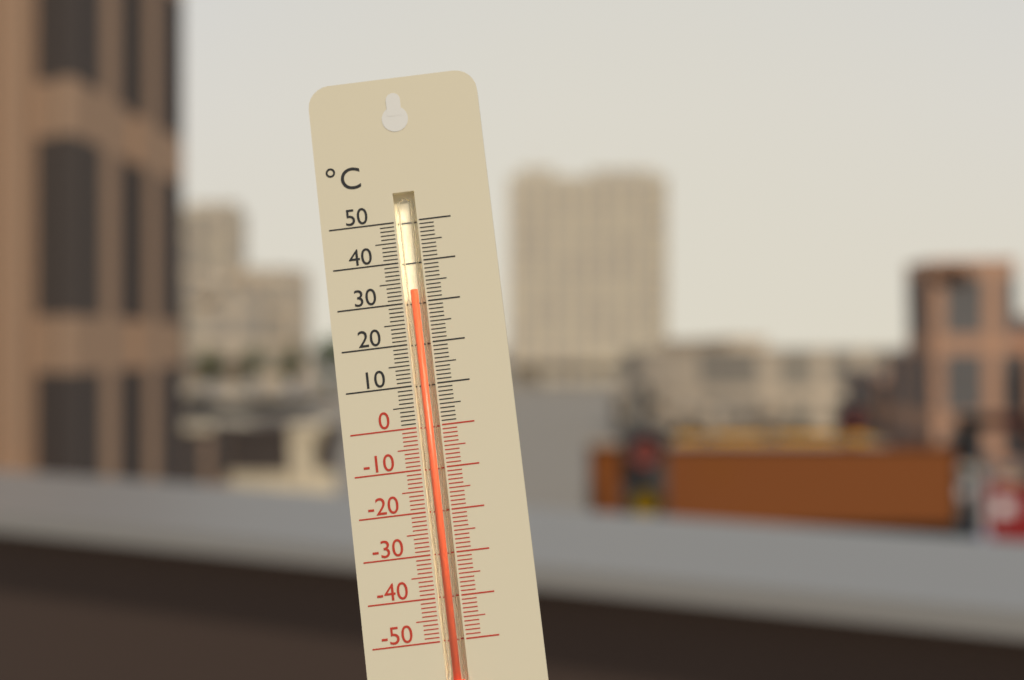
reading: 33 °C
